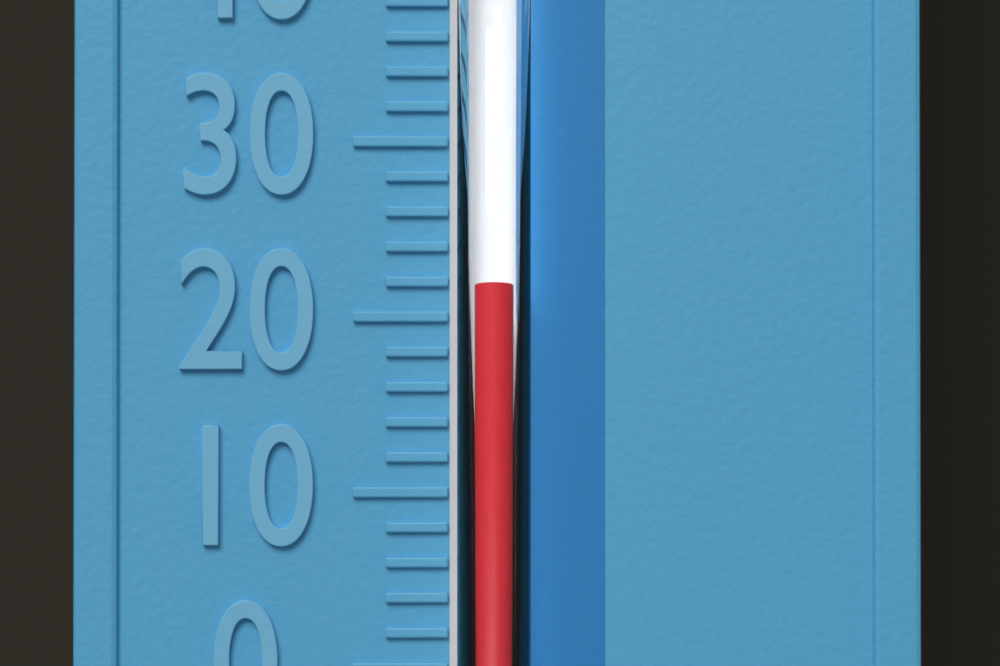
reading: 22 °F
